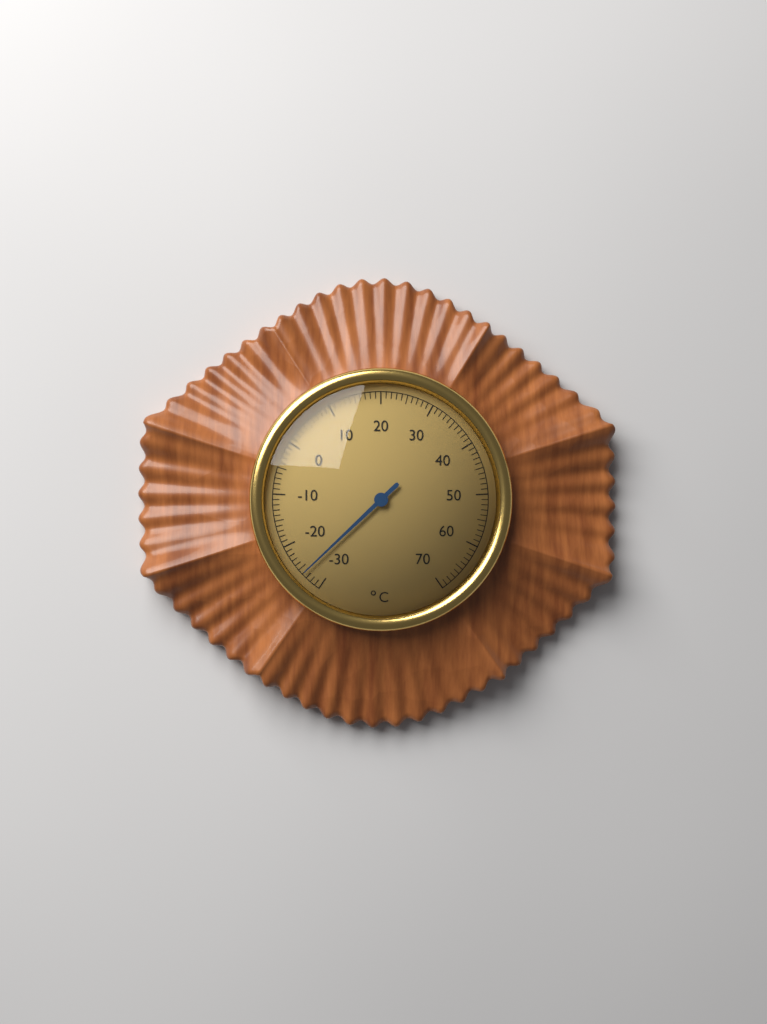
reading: -26 °C
